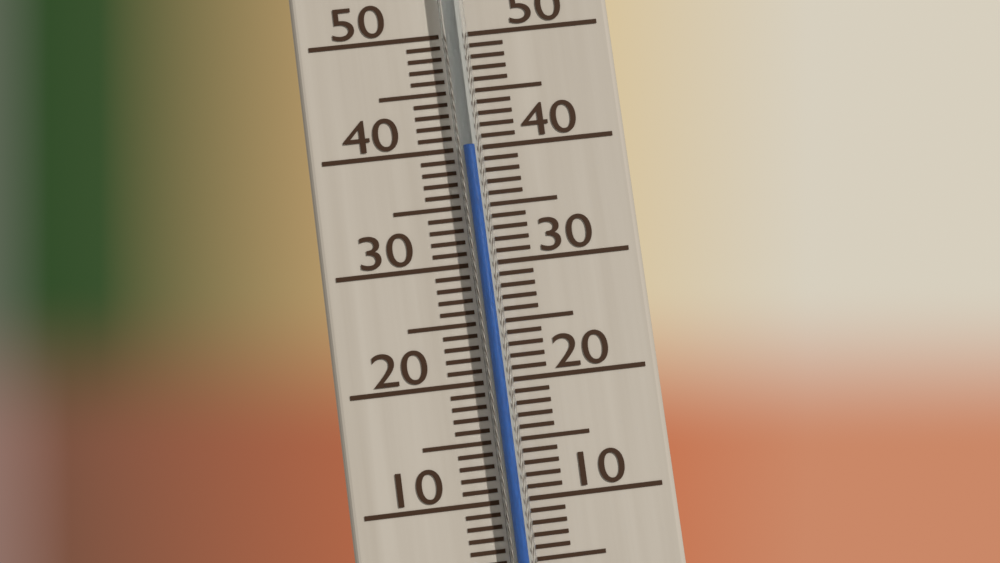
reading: 40 °C
